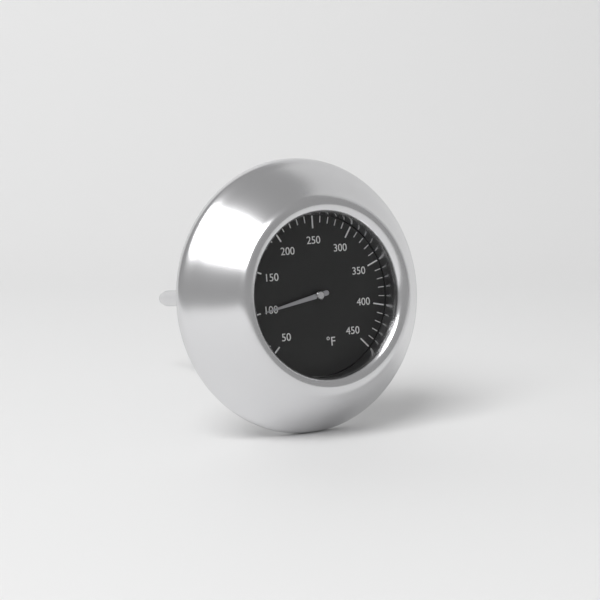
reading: 100 °F
